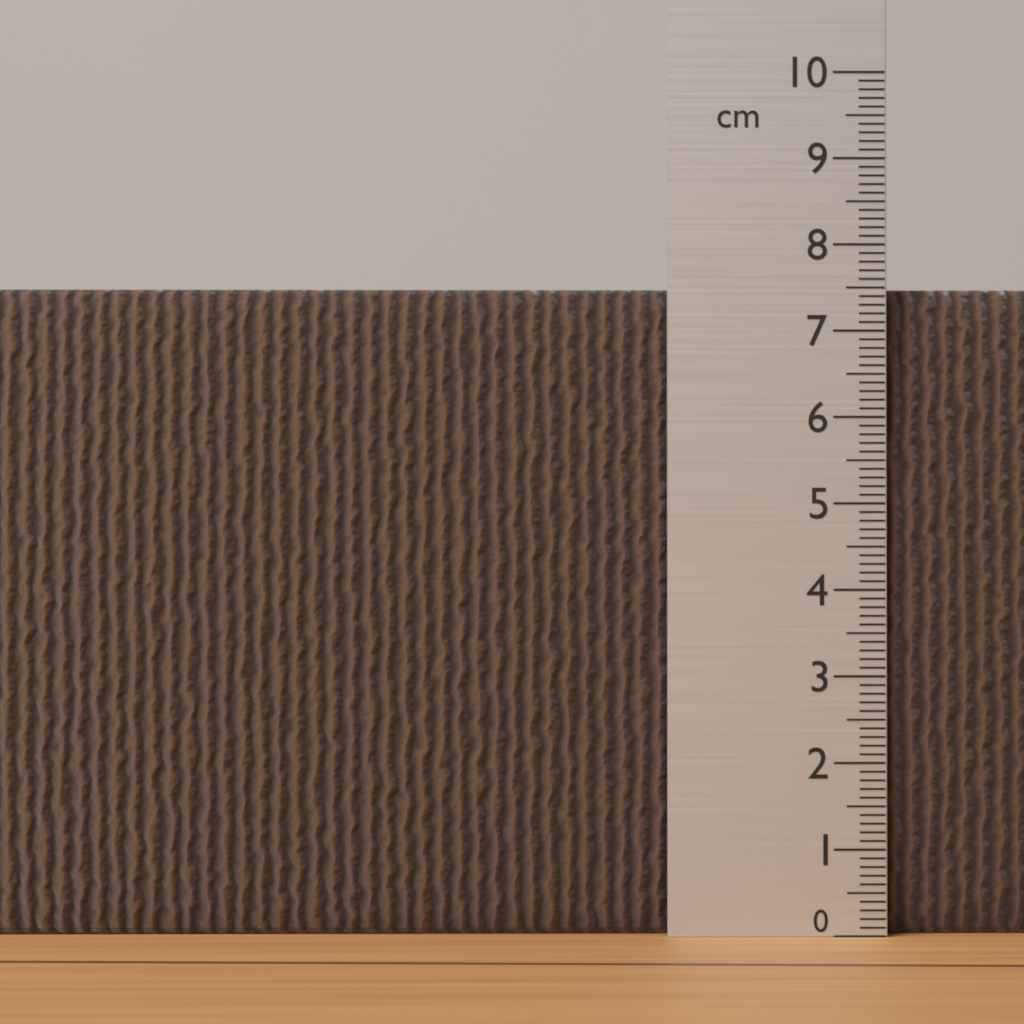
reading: 7.5 cm
